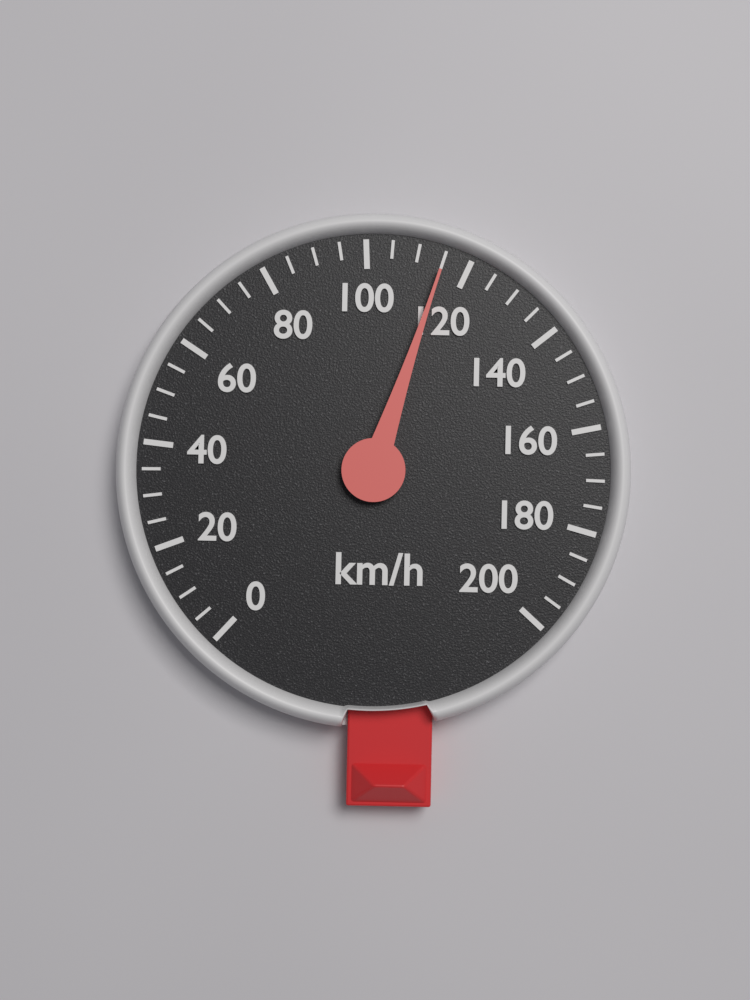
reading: 115 km/h
